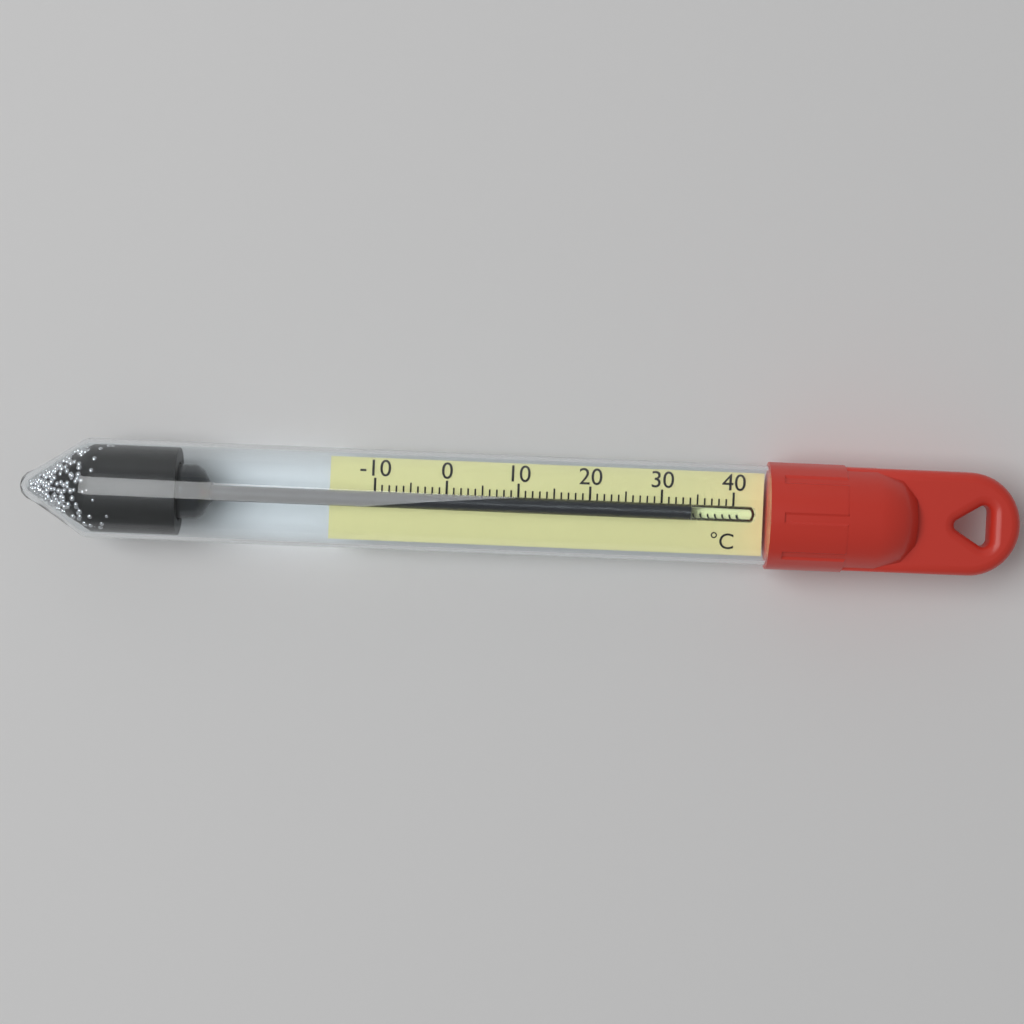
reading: 34 °C
